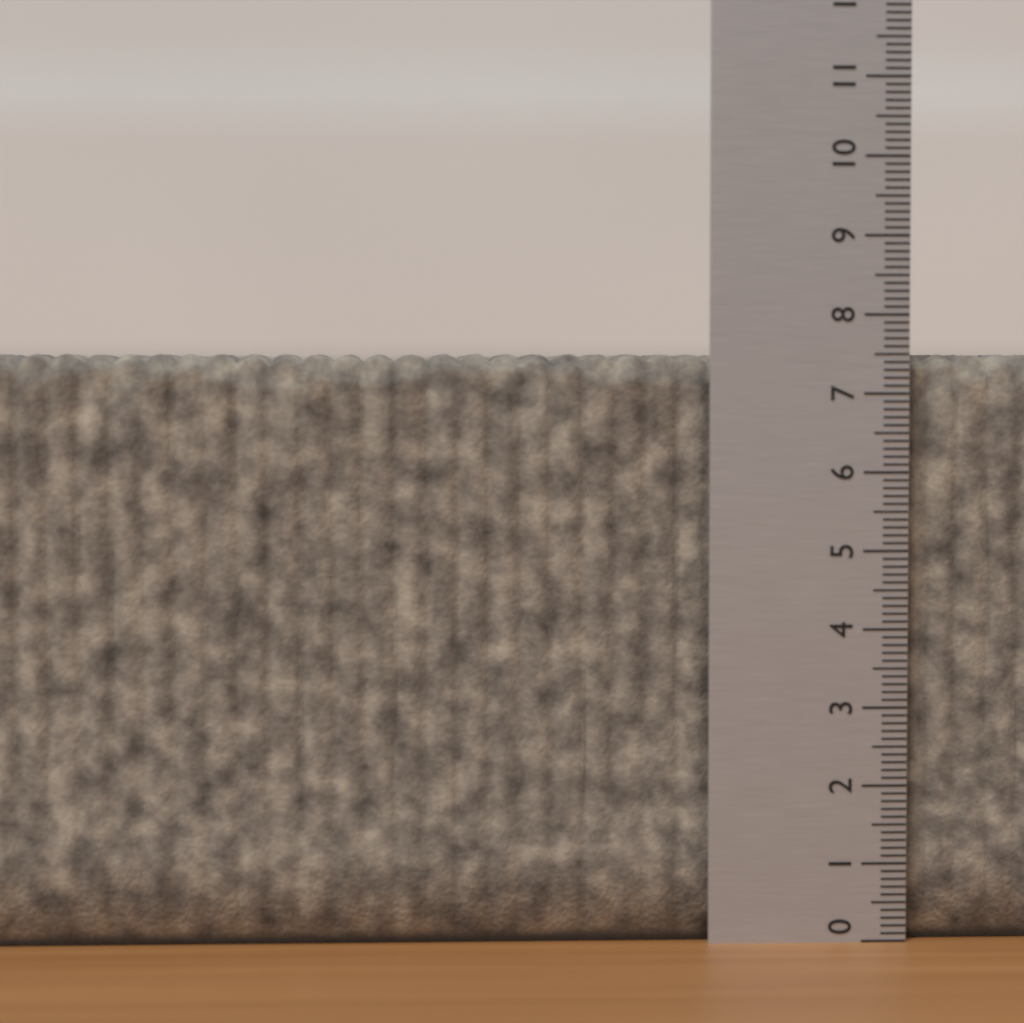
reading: 7.5 (no unit)
